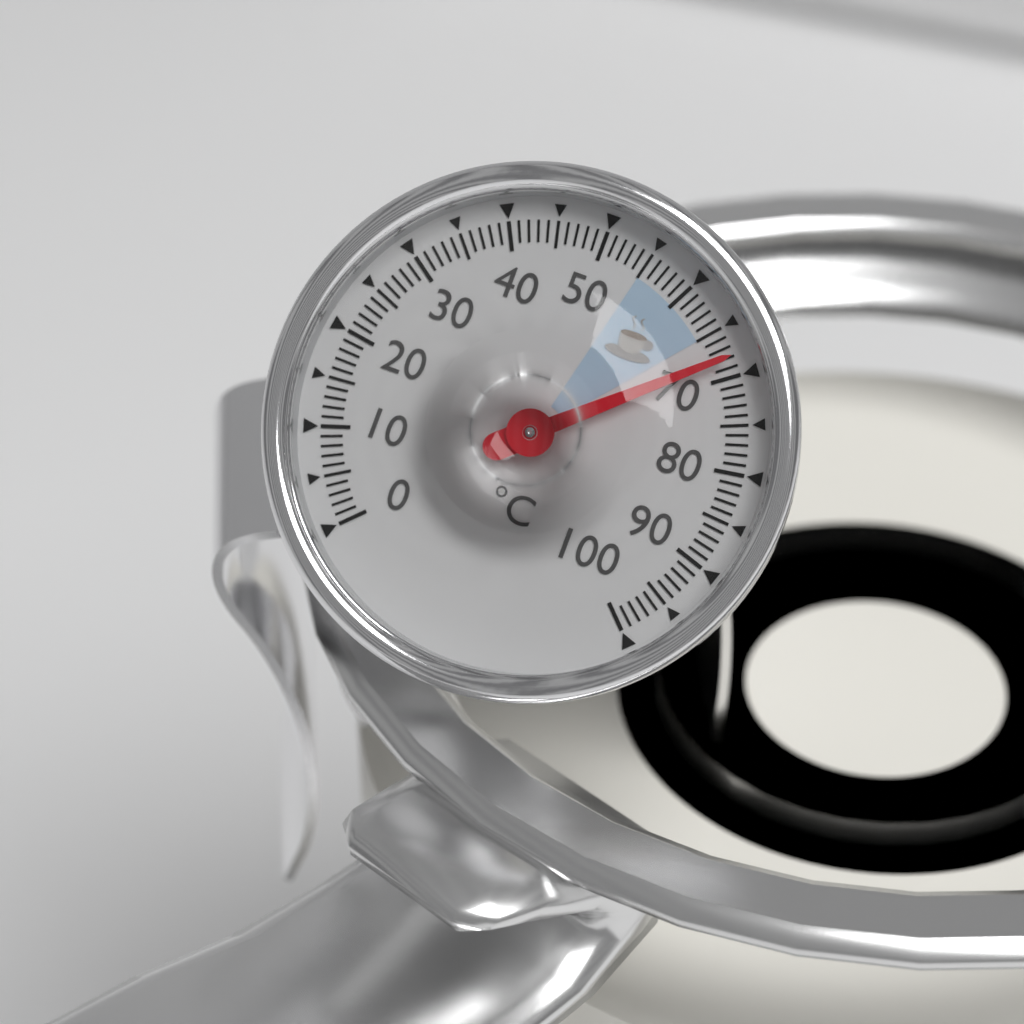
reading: 68 °C
